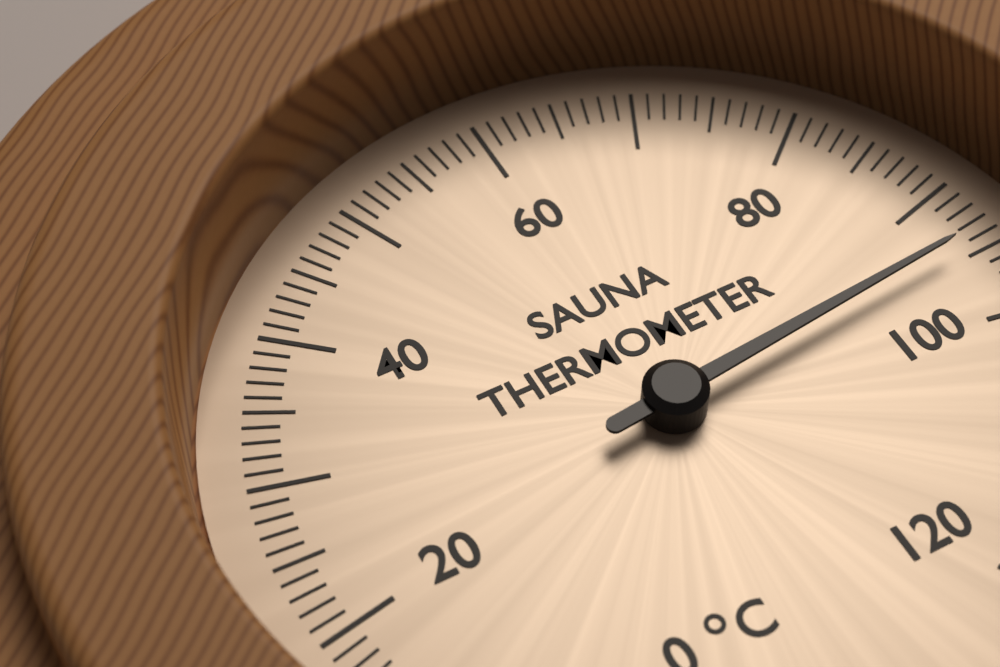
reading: 94 °C
